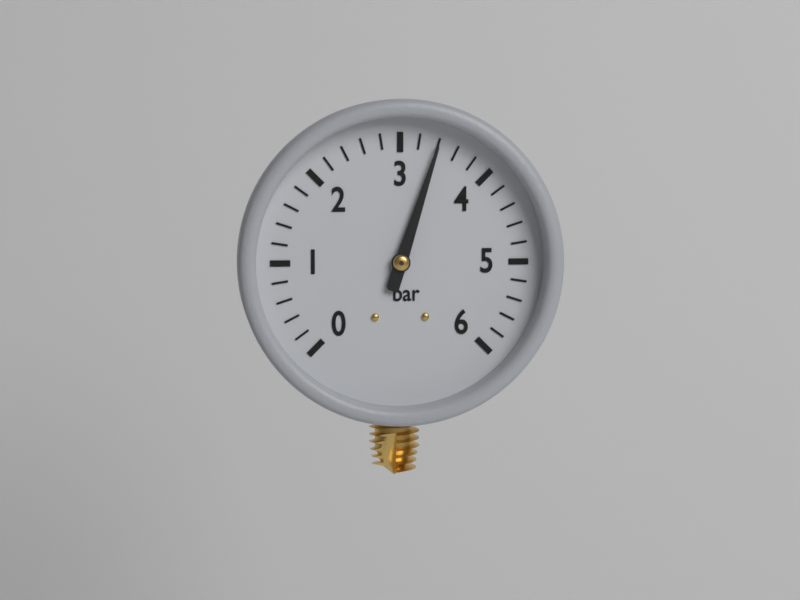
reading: 3.4 bar
